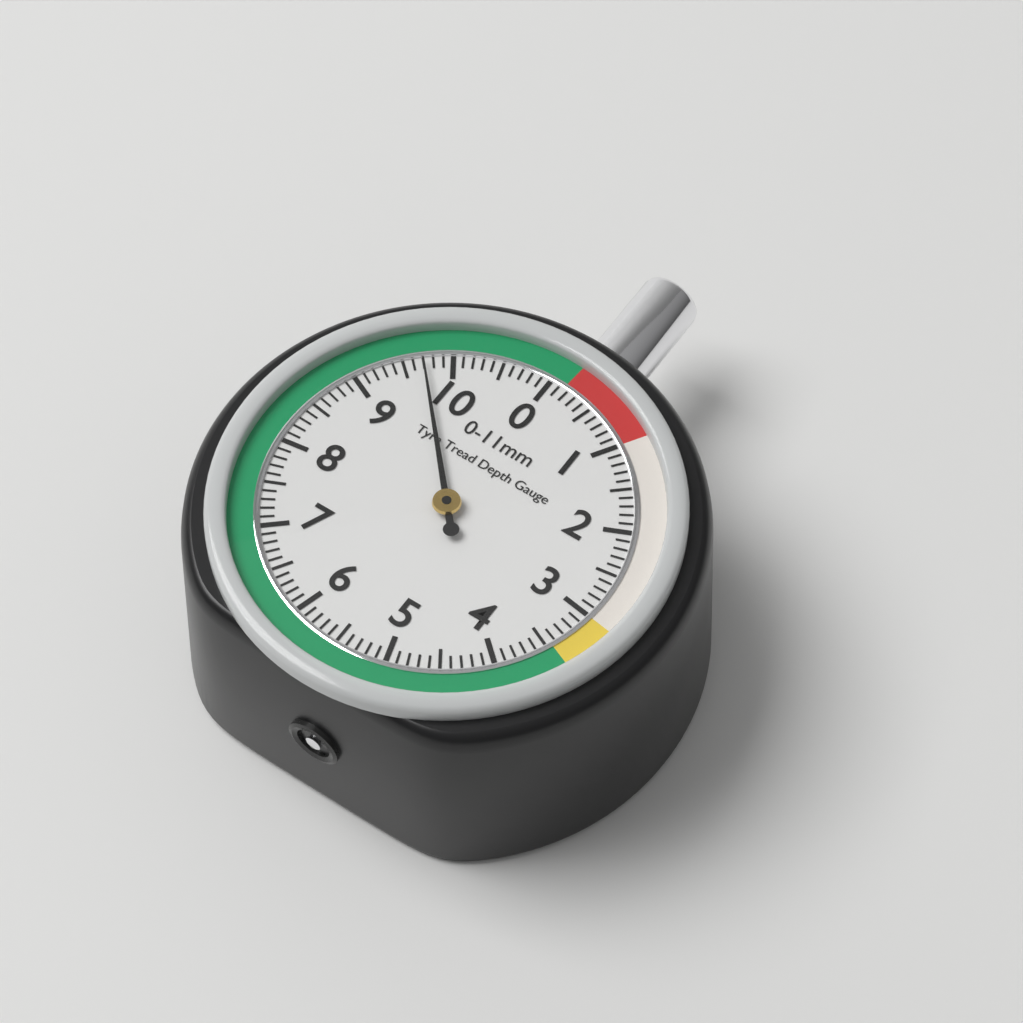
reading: 9.7 mm
